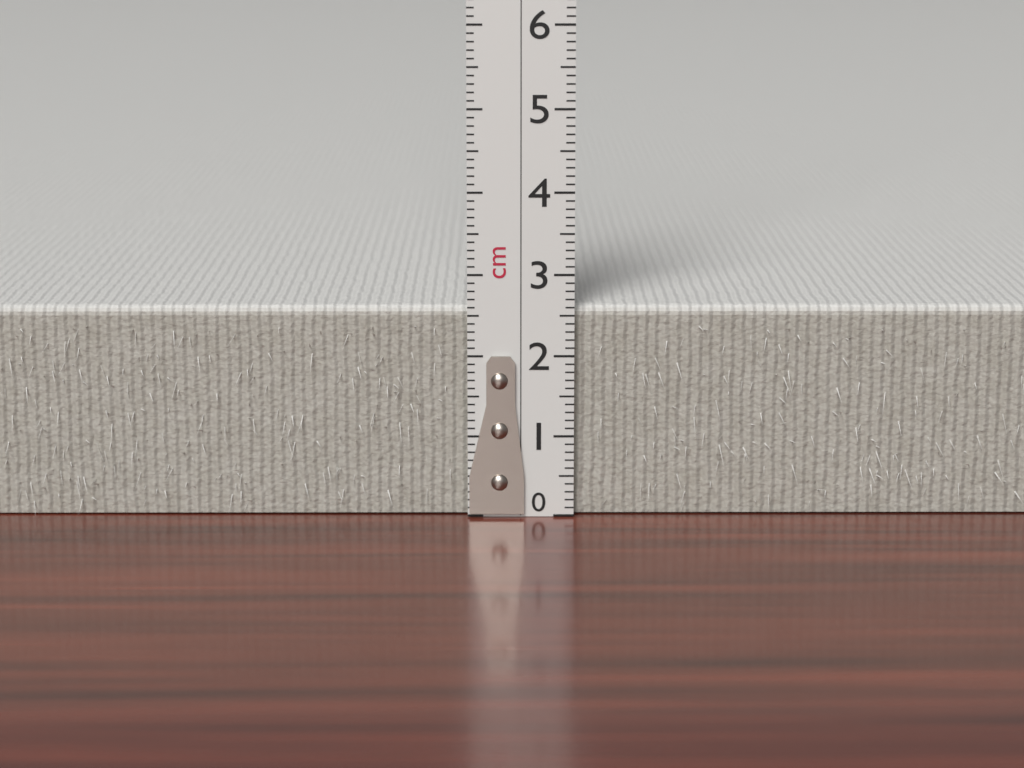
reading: 2.6 cm
